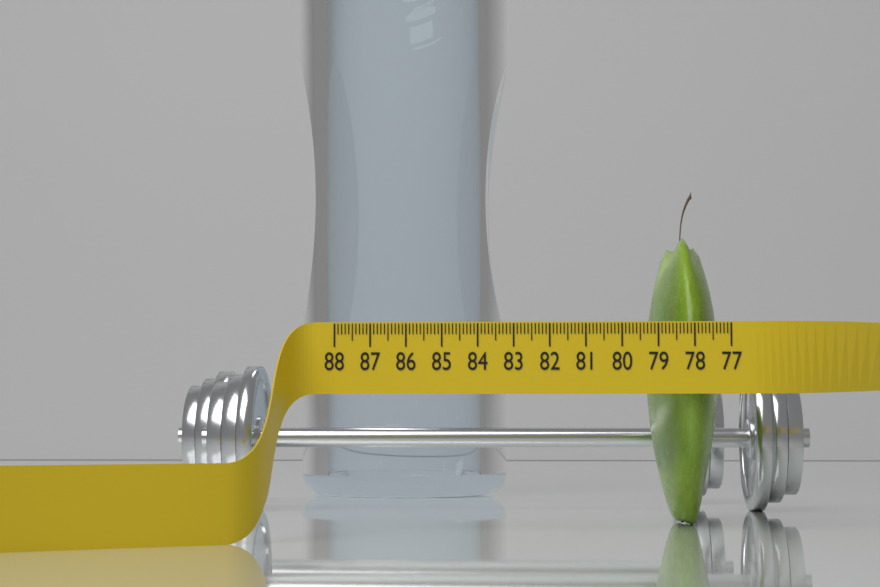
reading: 79.0 (no unit)
